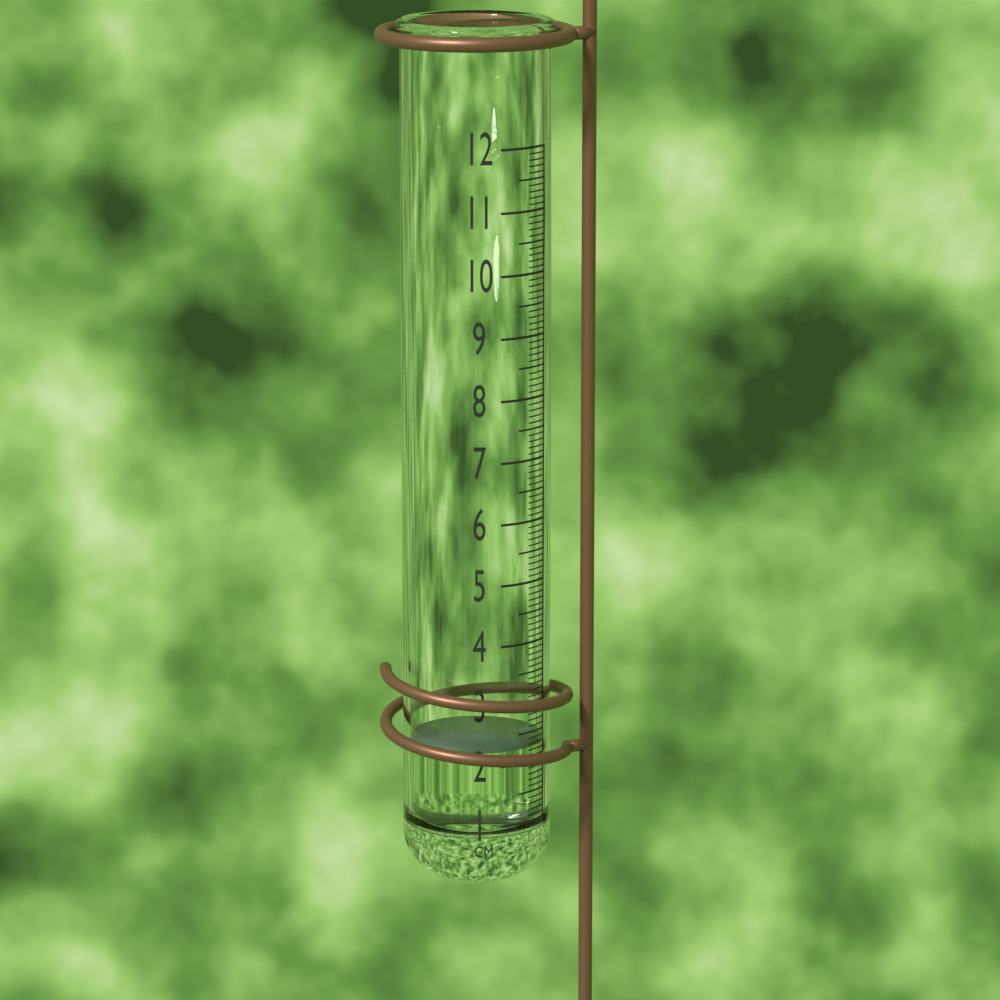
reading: 2.3 cm
